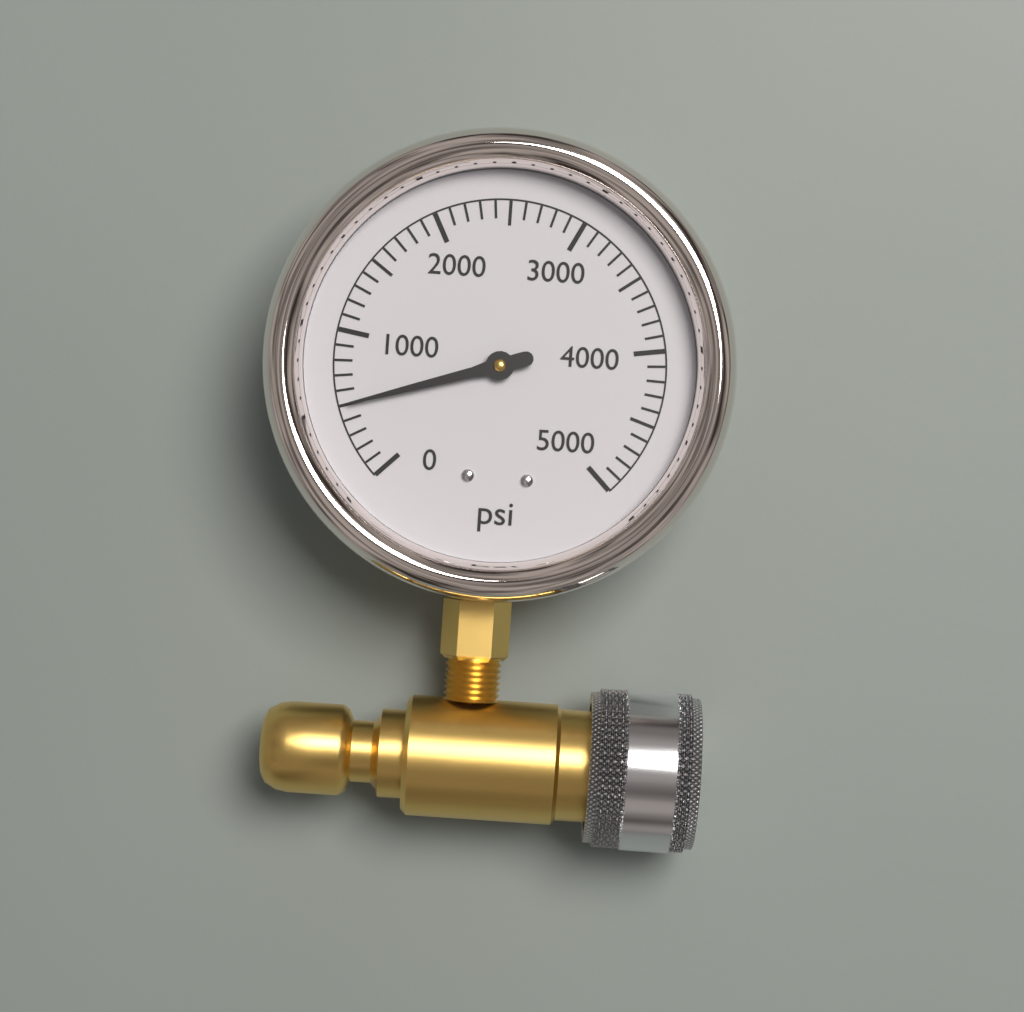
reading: 500 psi
